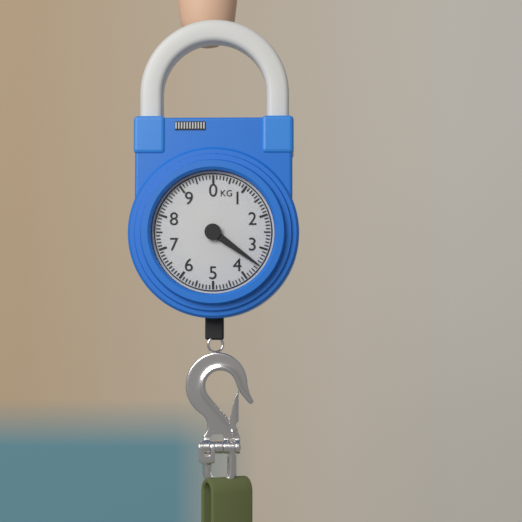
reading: 3.5 kg
